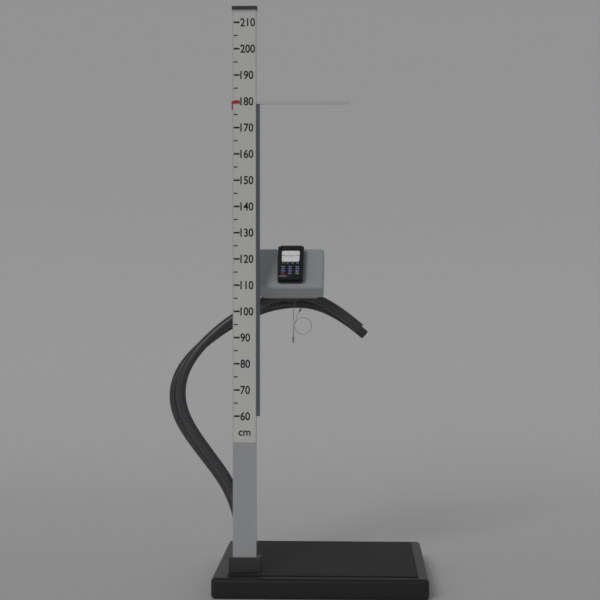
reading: 180 cm
